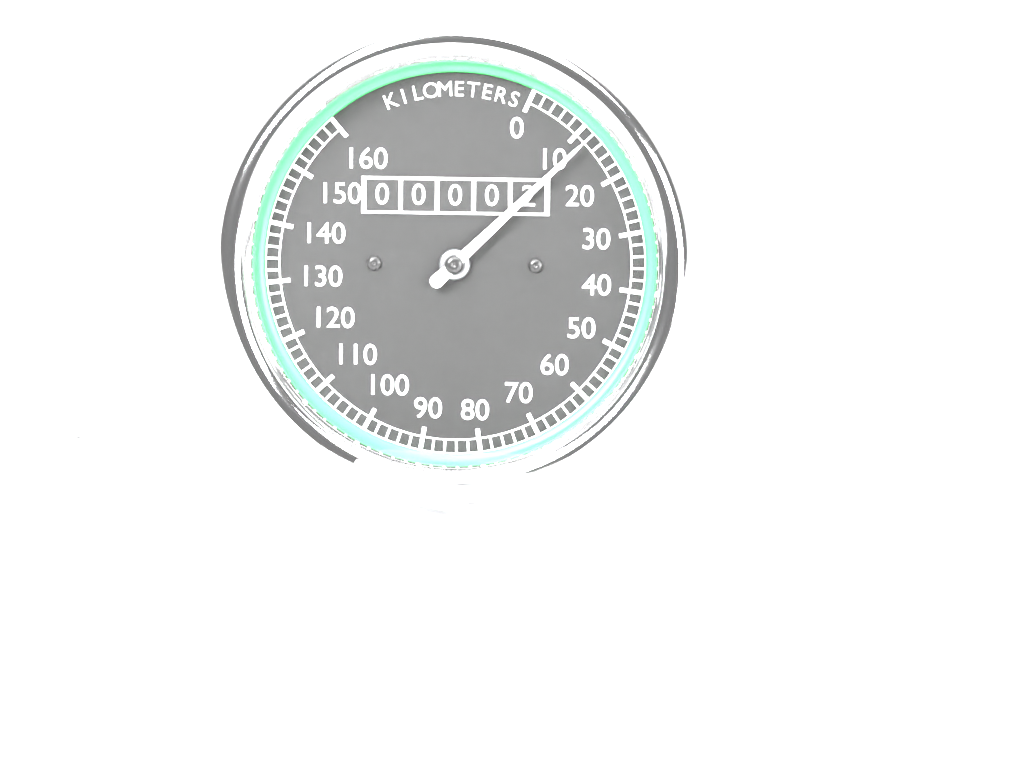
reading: 12 km/h
